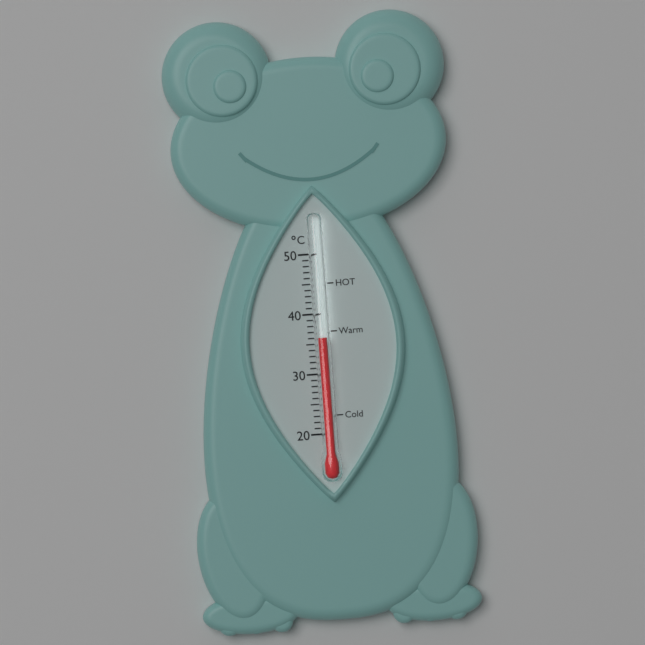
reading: 36 °C
